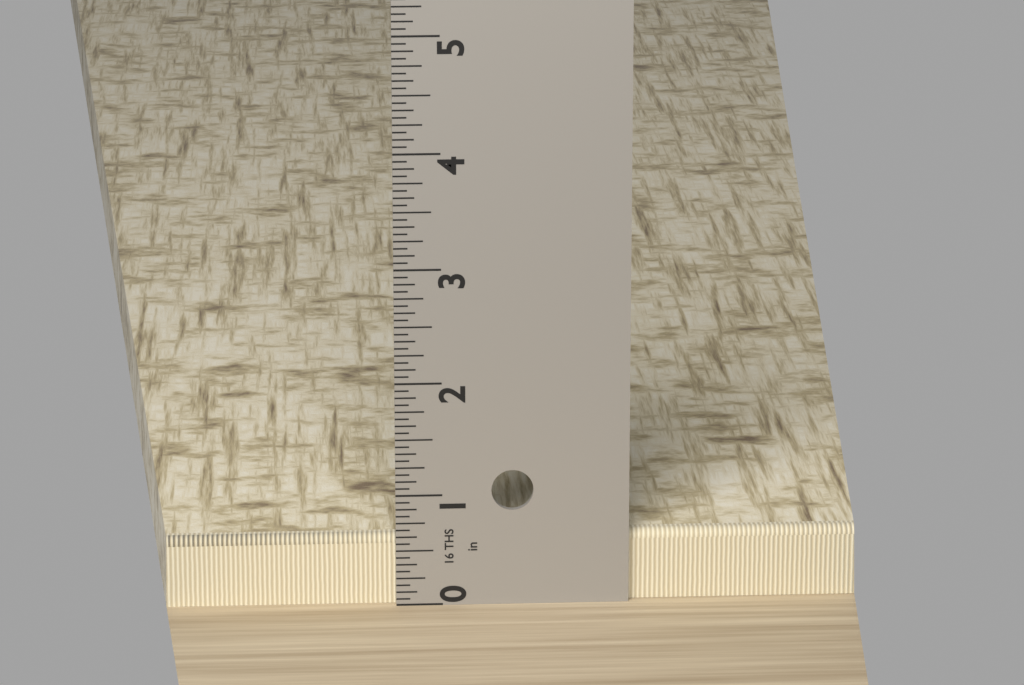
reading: 0.6250 in
